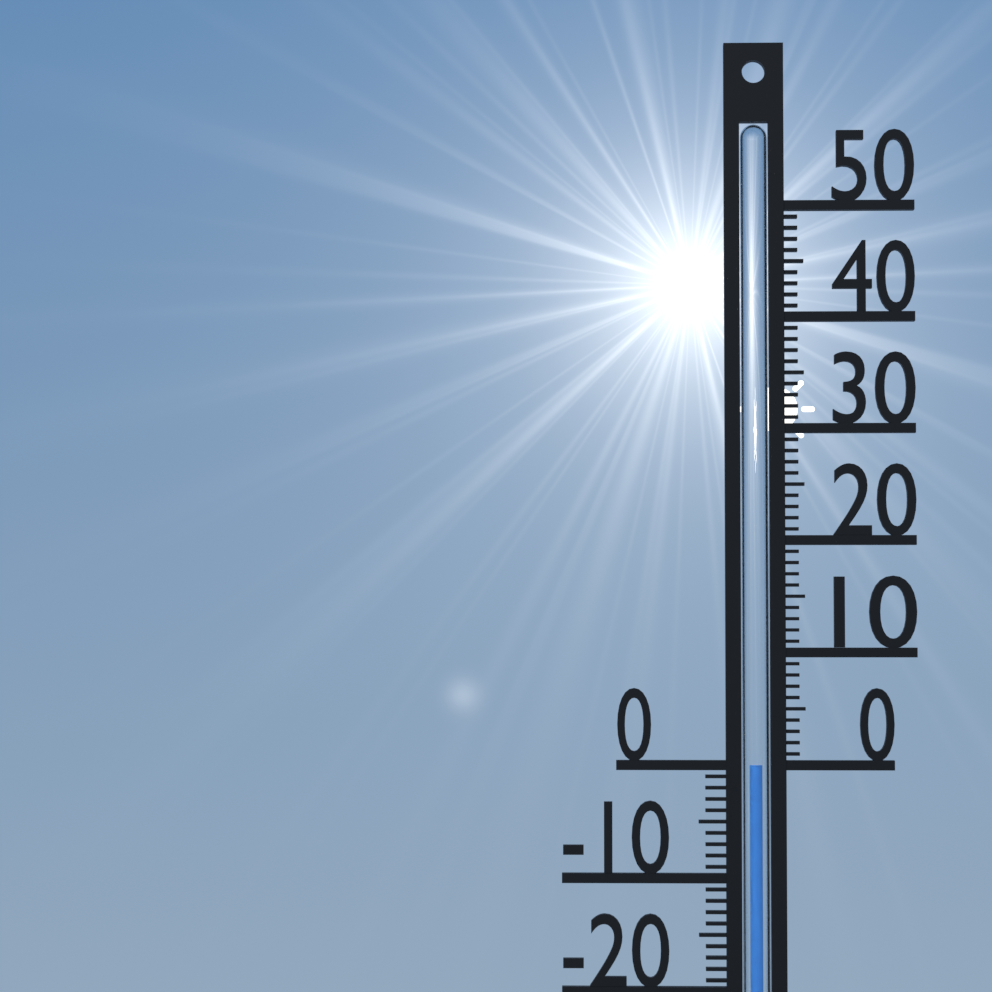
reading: 0 °C
